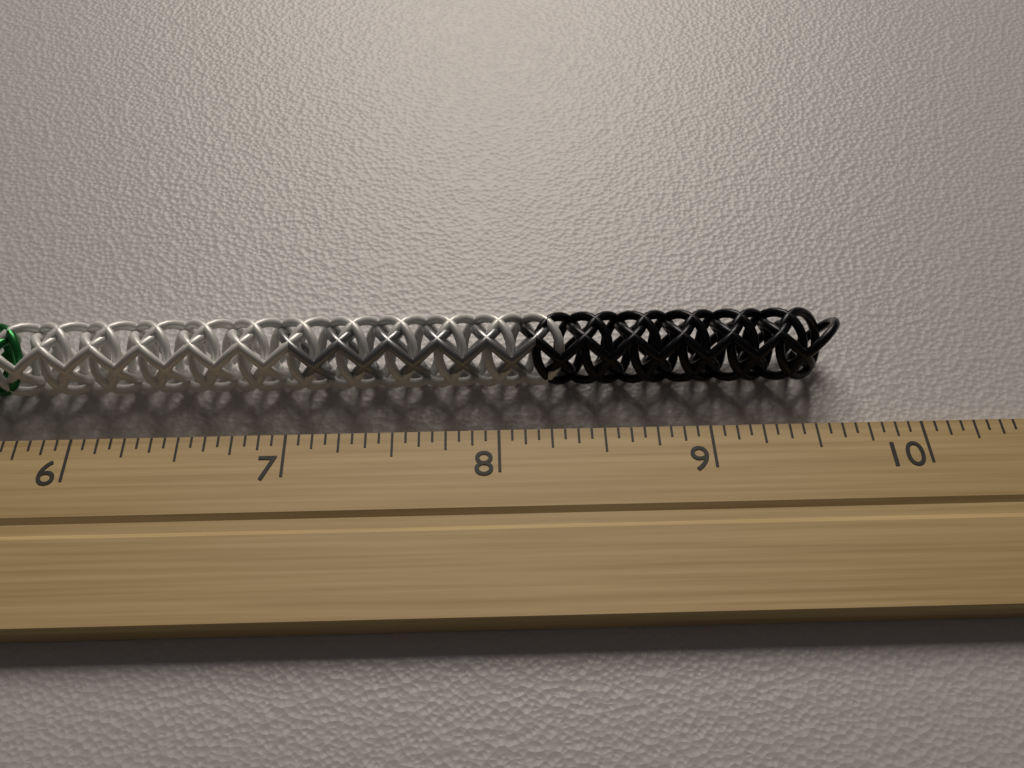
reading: 9.6875 inch
